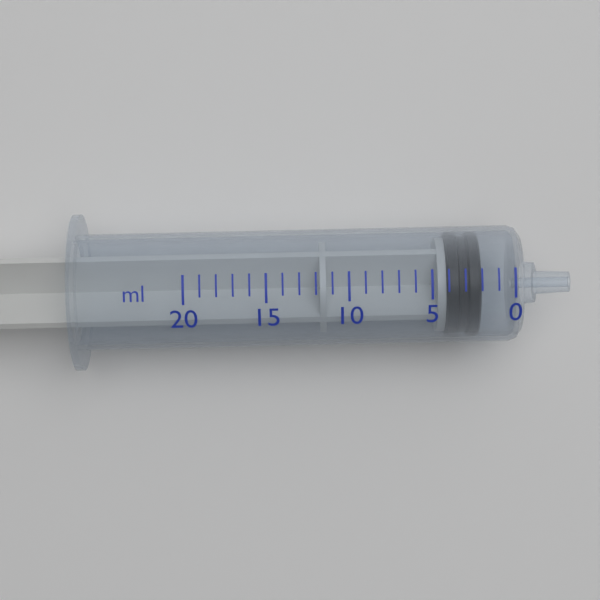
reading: 2 ml
